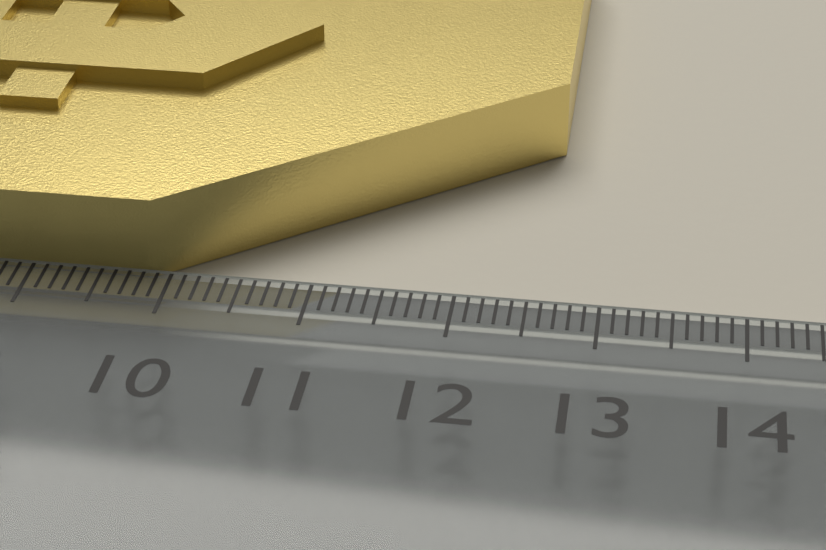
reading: 12.6 cm
